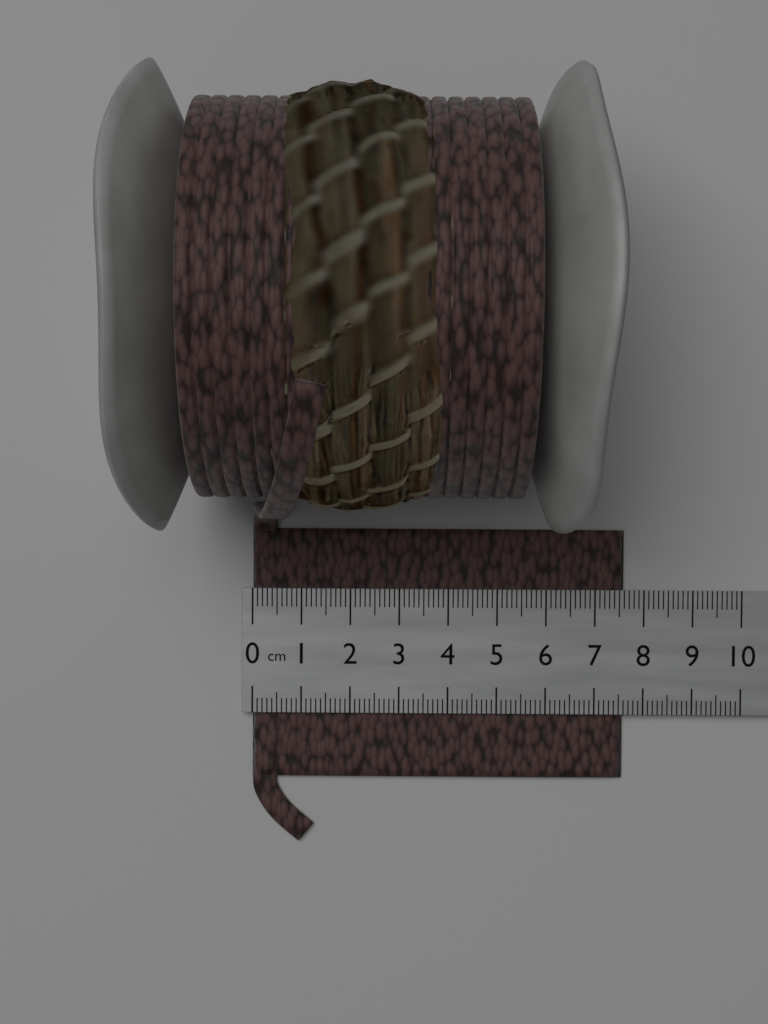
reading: 7.6 cm
